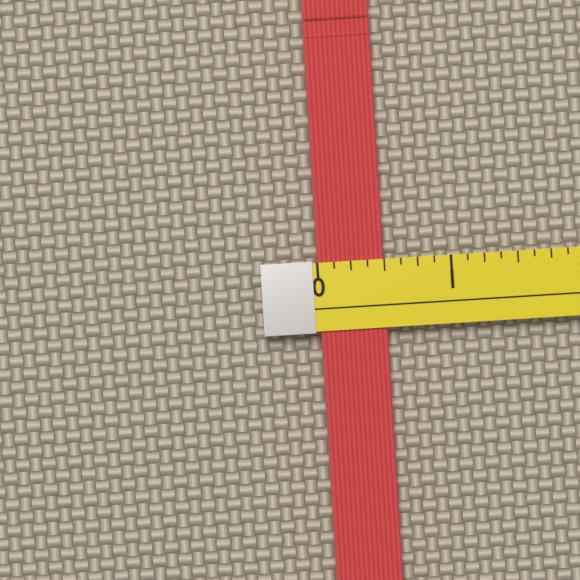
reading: 0.500 (no unit)
